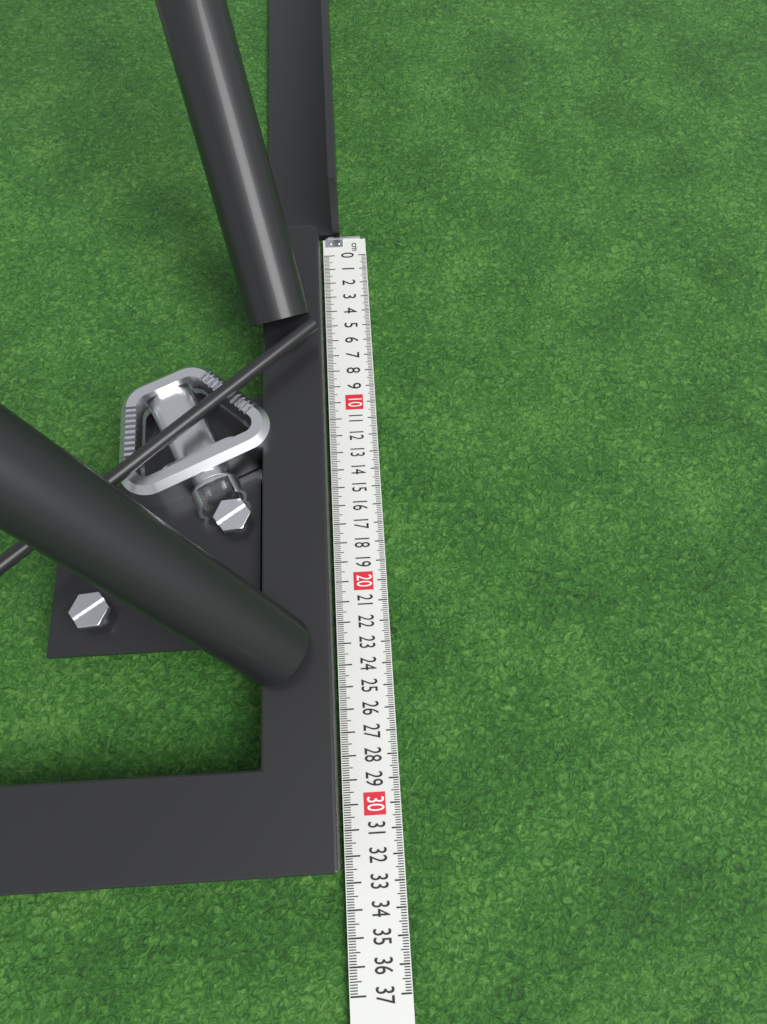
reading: 32.5 cm
